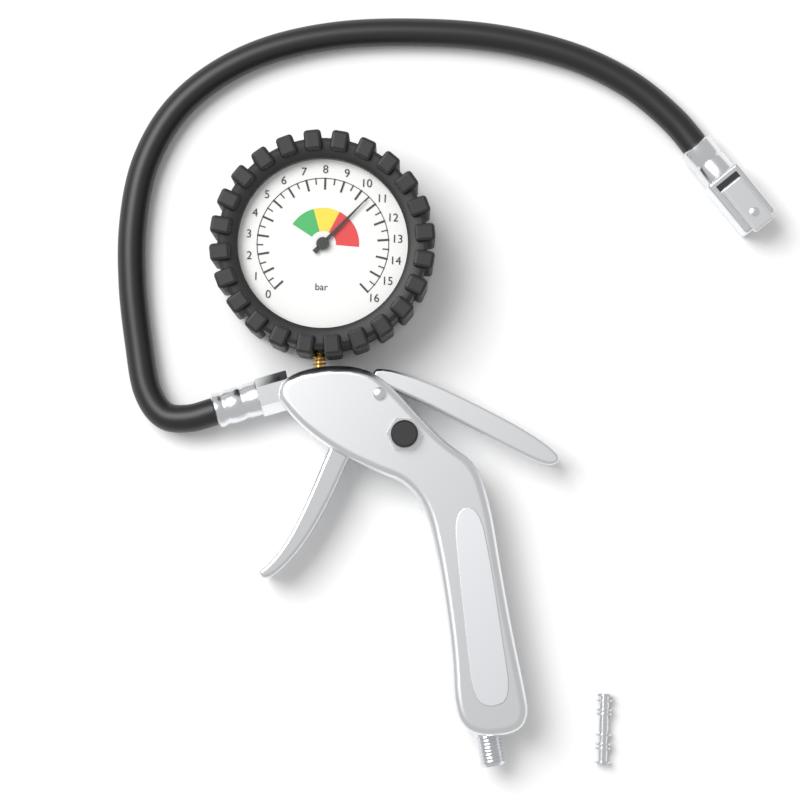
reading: 10.5 bar
